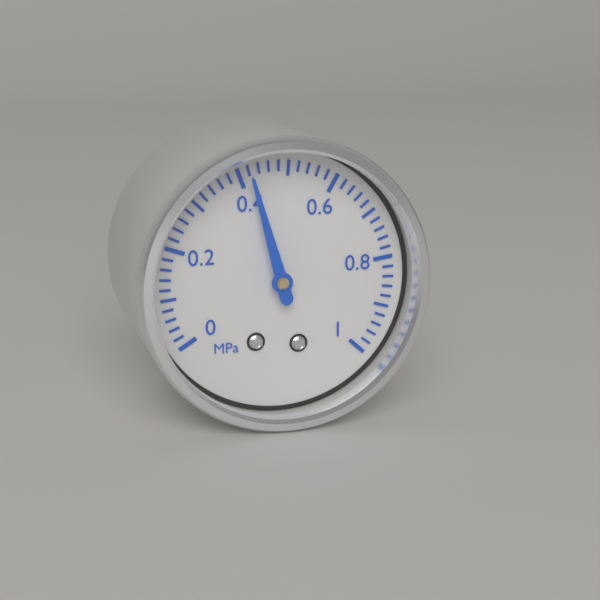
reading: 0.42 MPa
